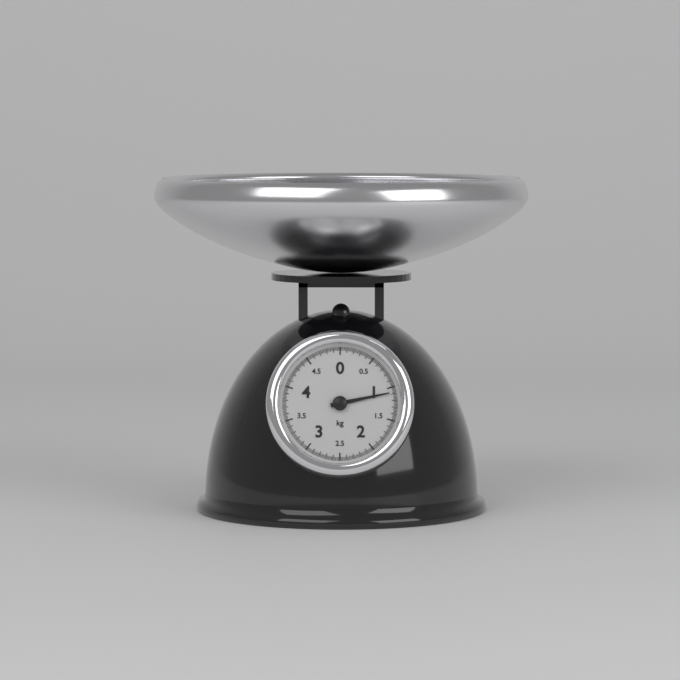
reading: 1.08 kg
